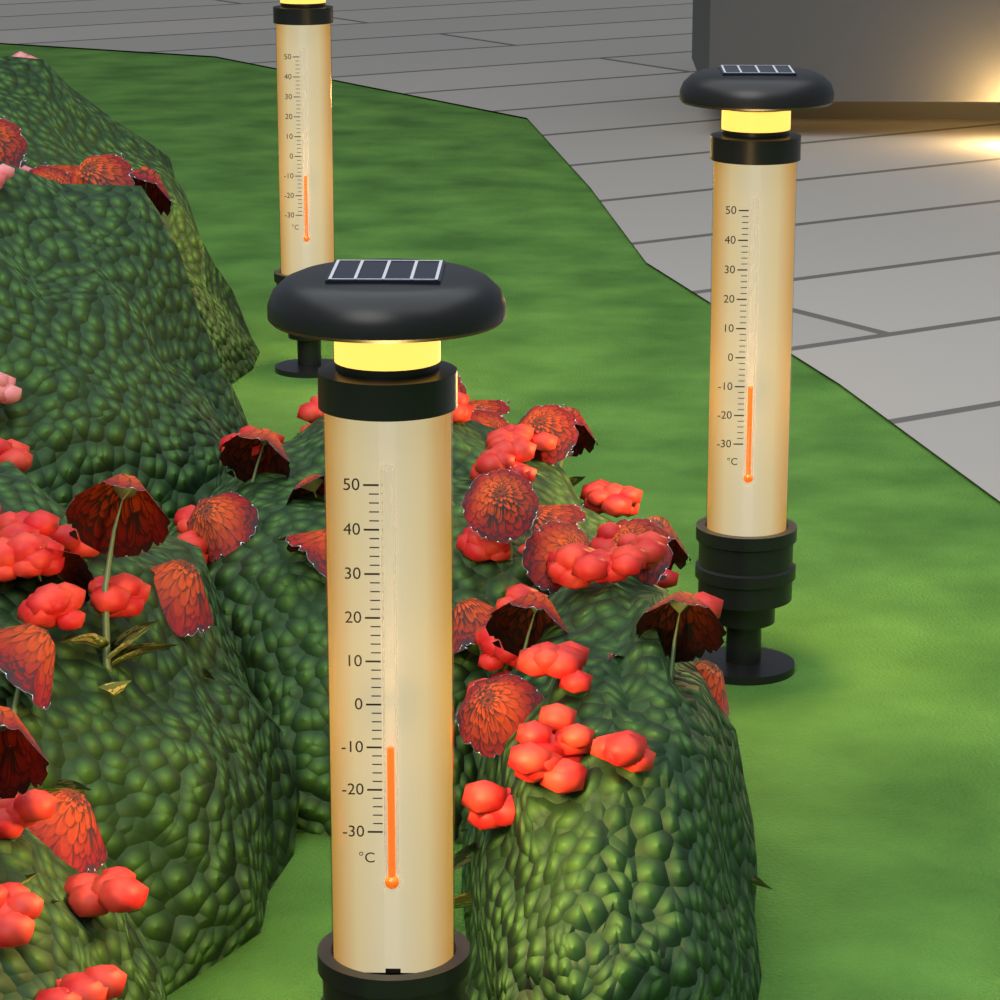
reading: -10 °C
